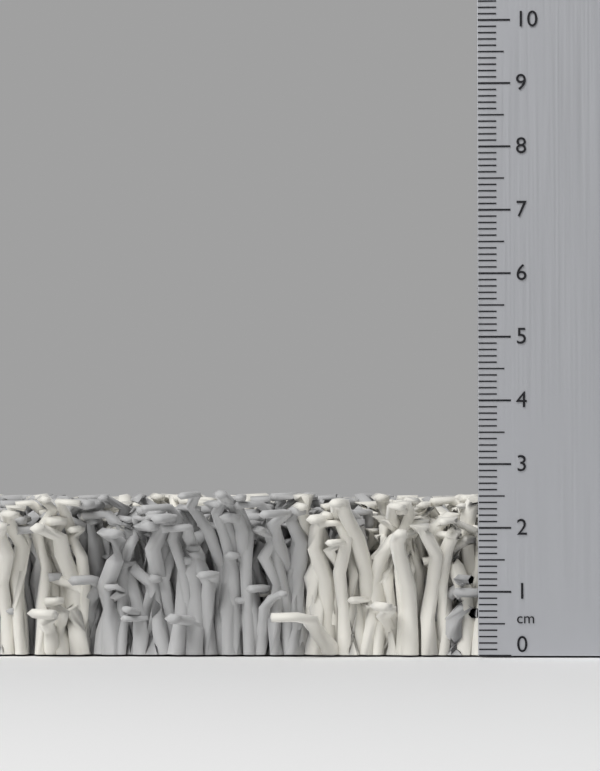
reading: 2.6 cm
